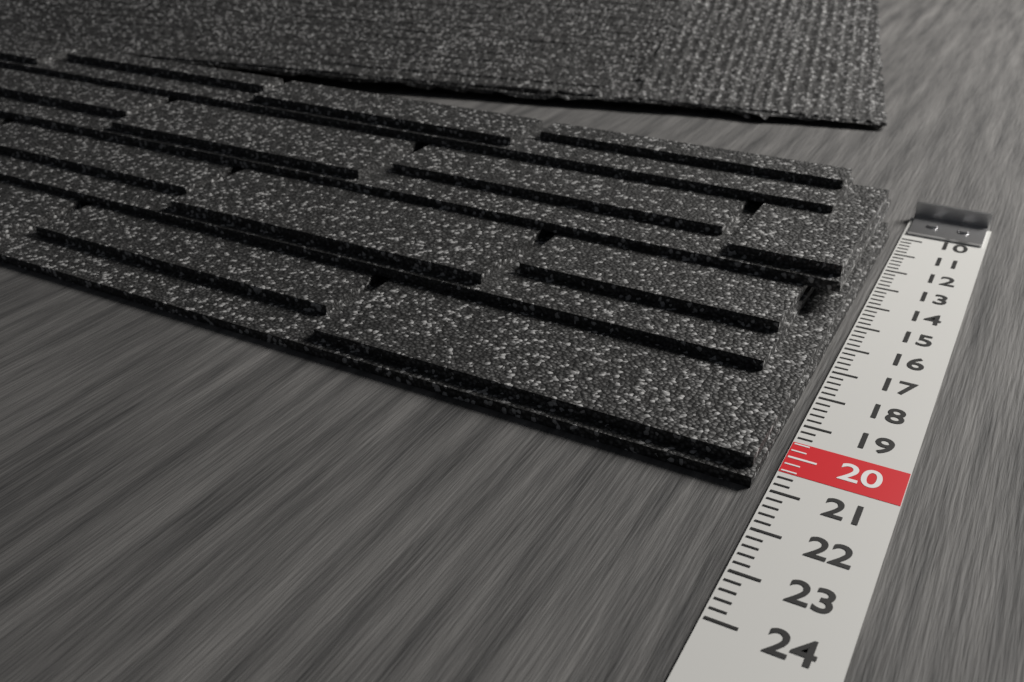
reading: 21.0 (no unit)
